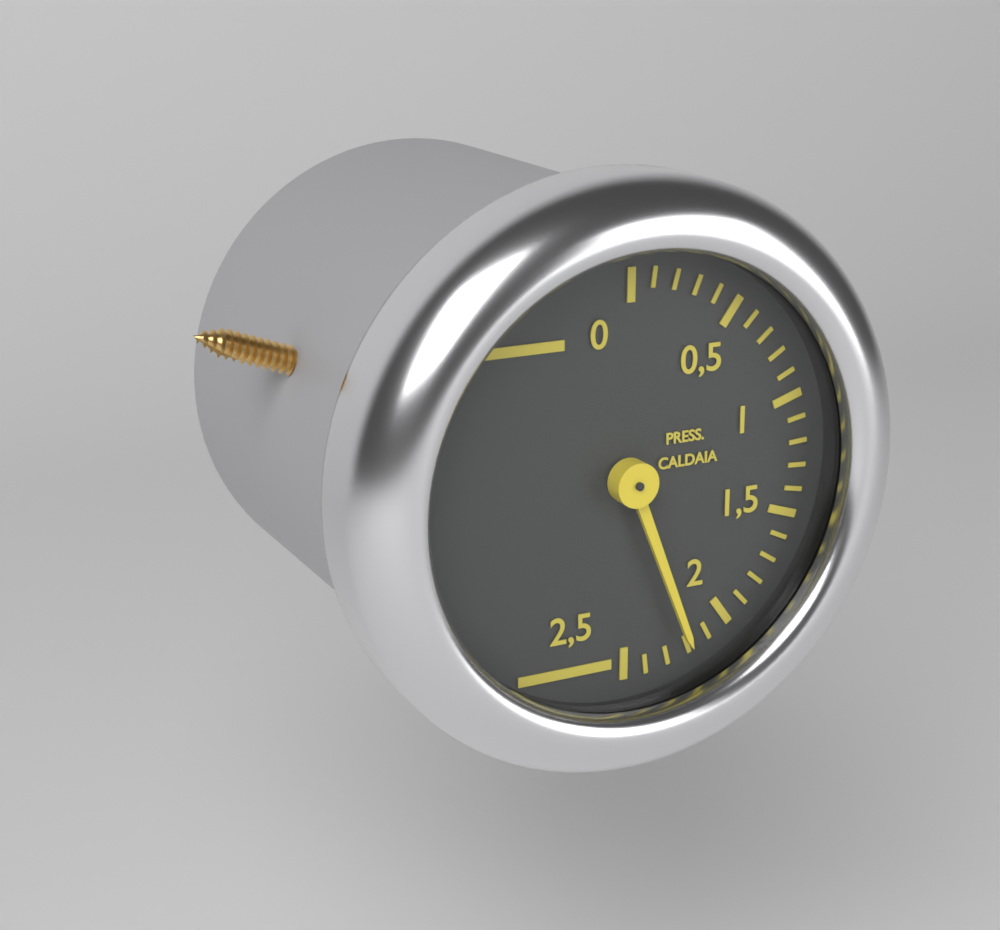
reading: 2.2 (no unit)
